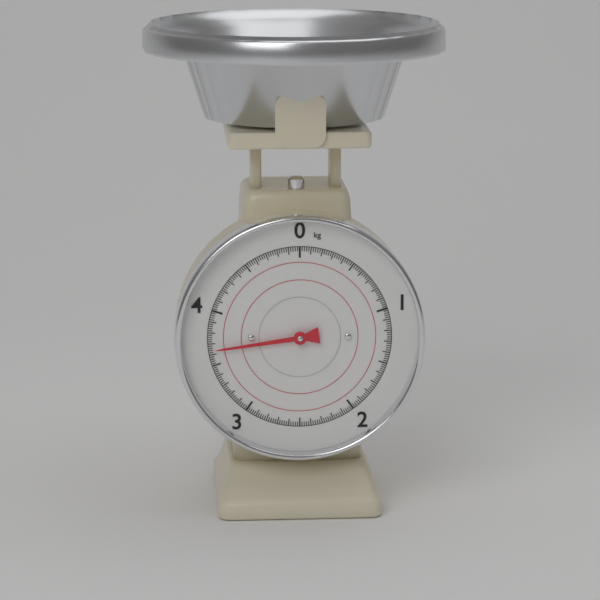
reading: 3.64 kg
